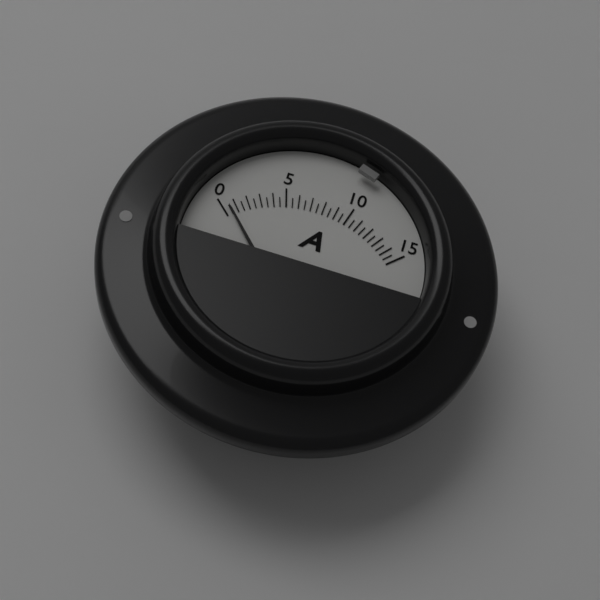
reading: 0.5 A
